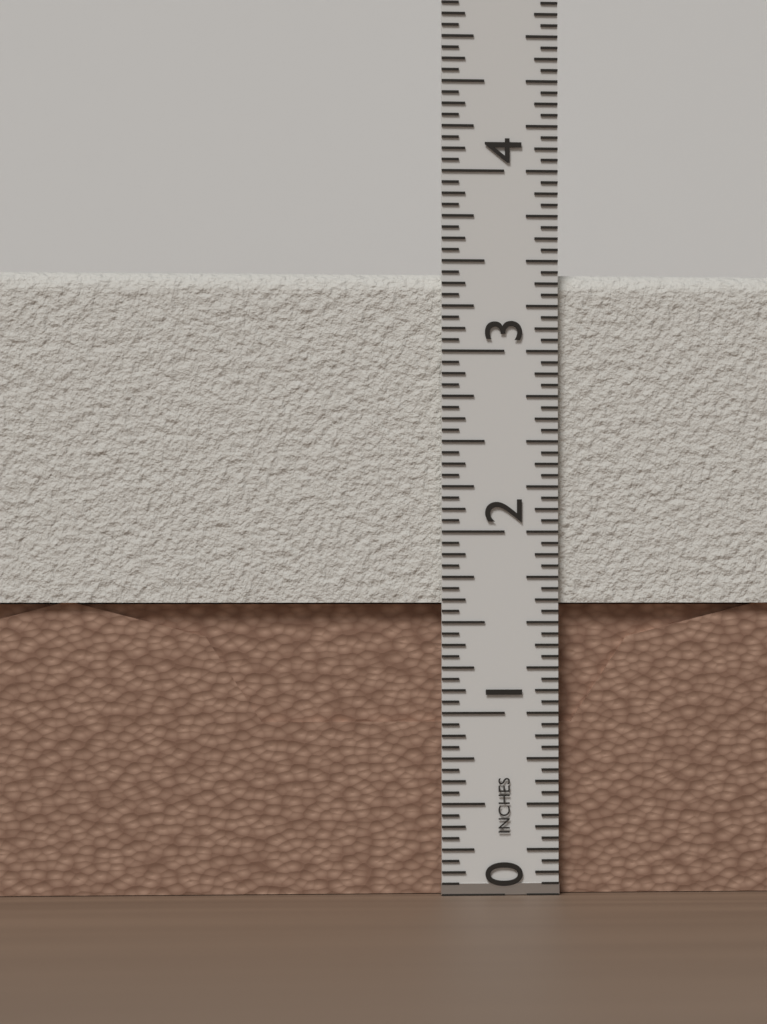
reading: 3.4375 in
